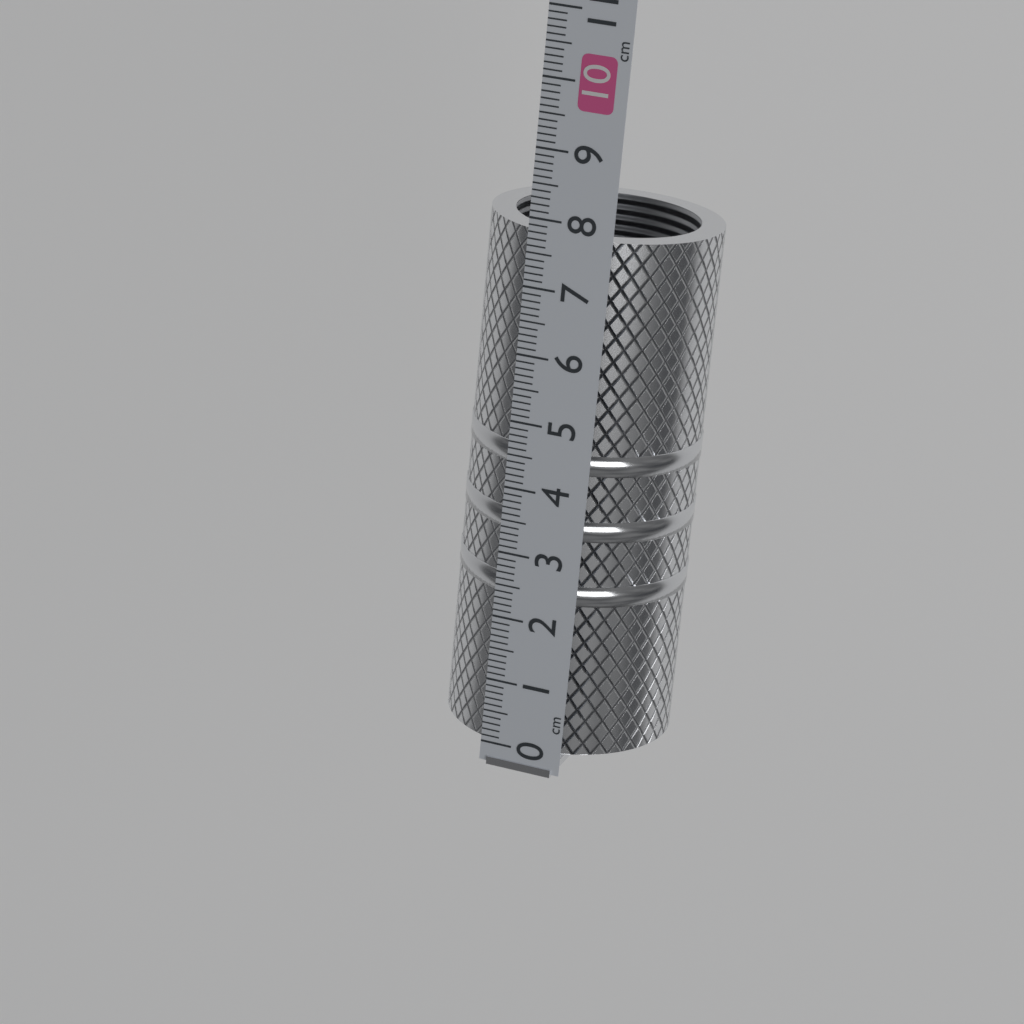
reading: 7.8 cm
